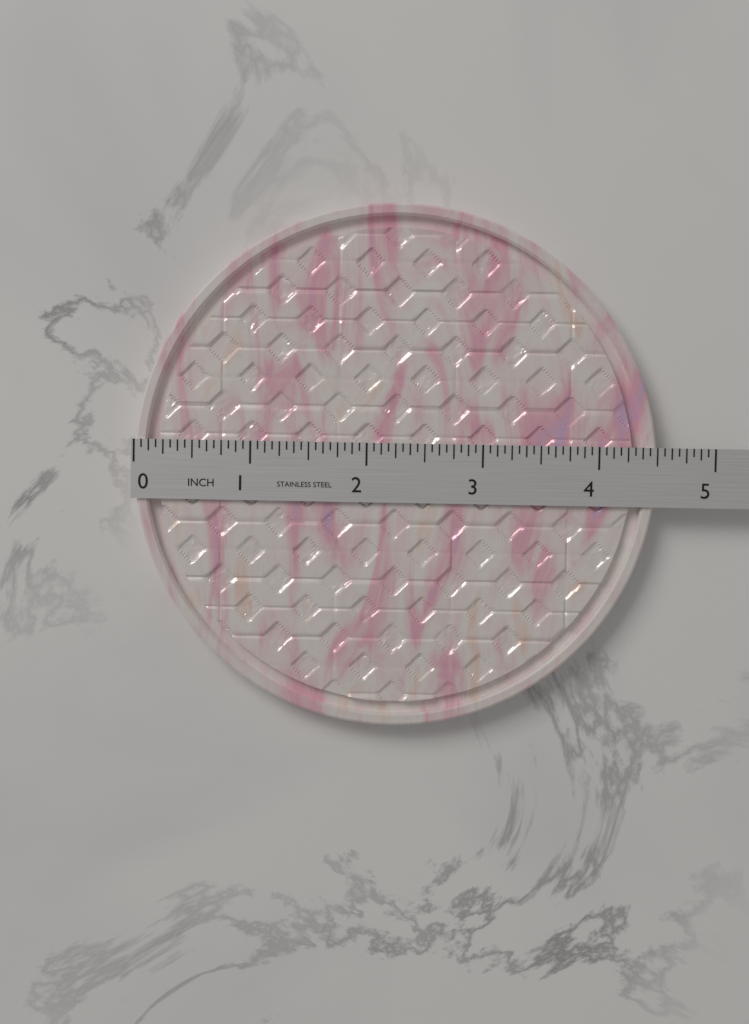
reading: 4.5000 in
